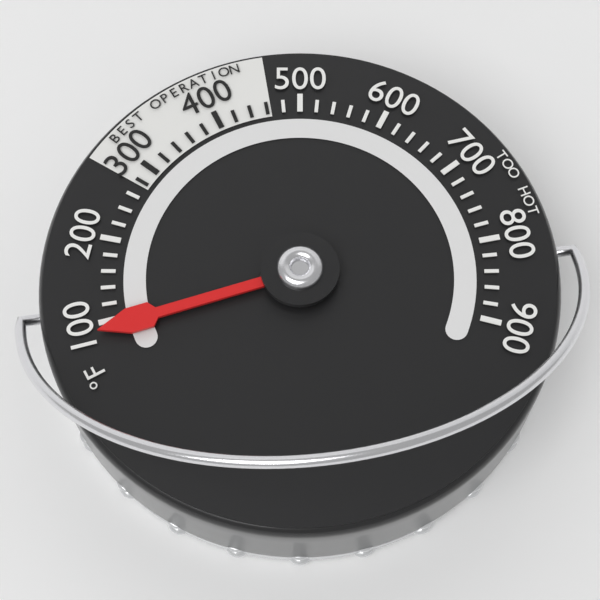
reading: 90 °F
